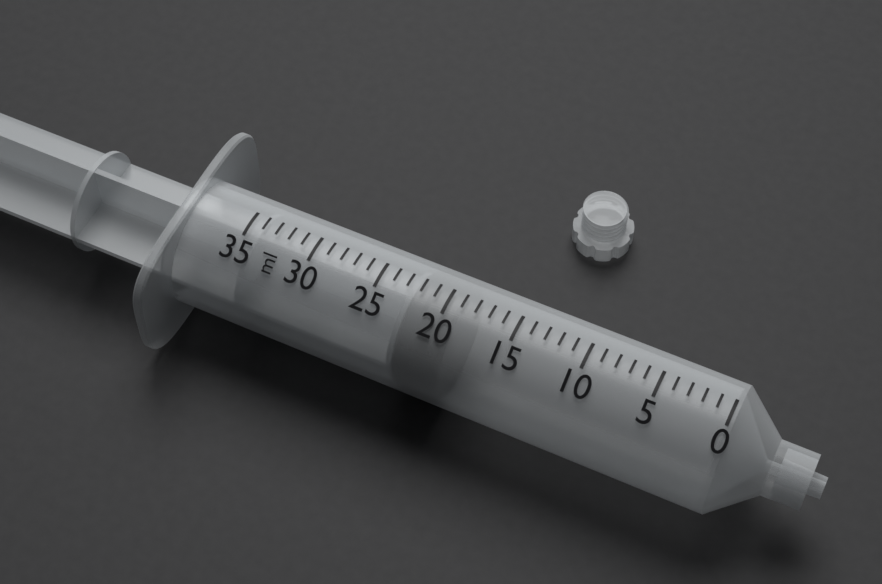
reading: 19 ml
